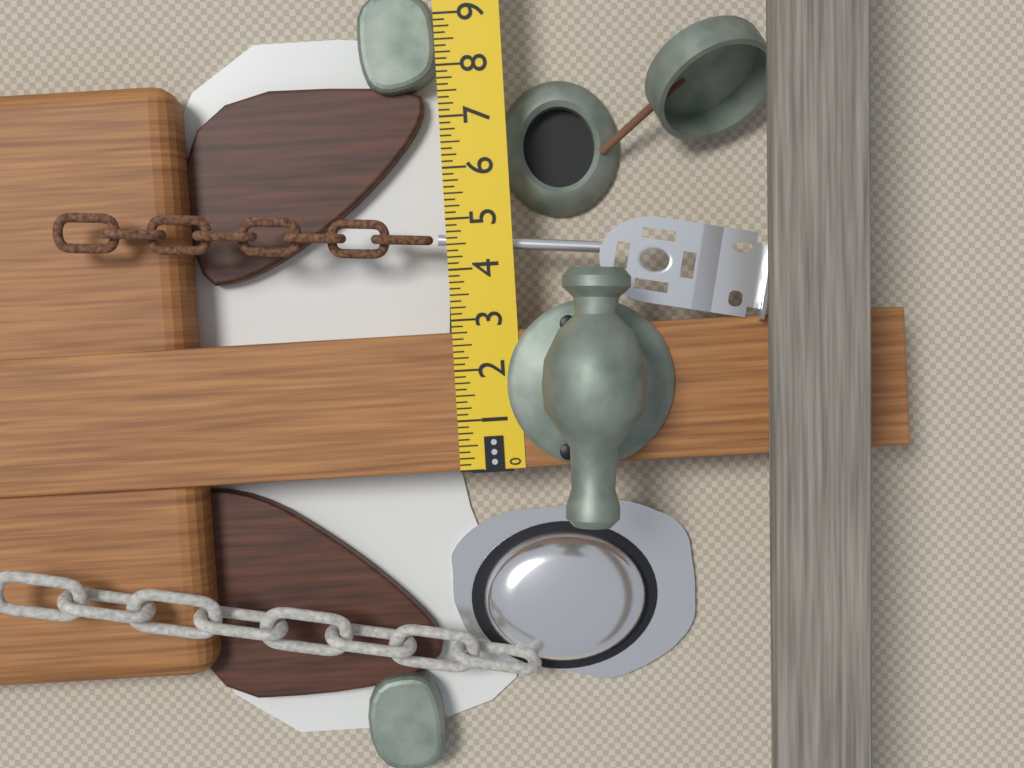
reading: 2.750 in
